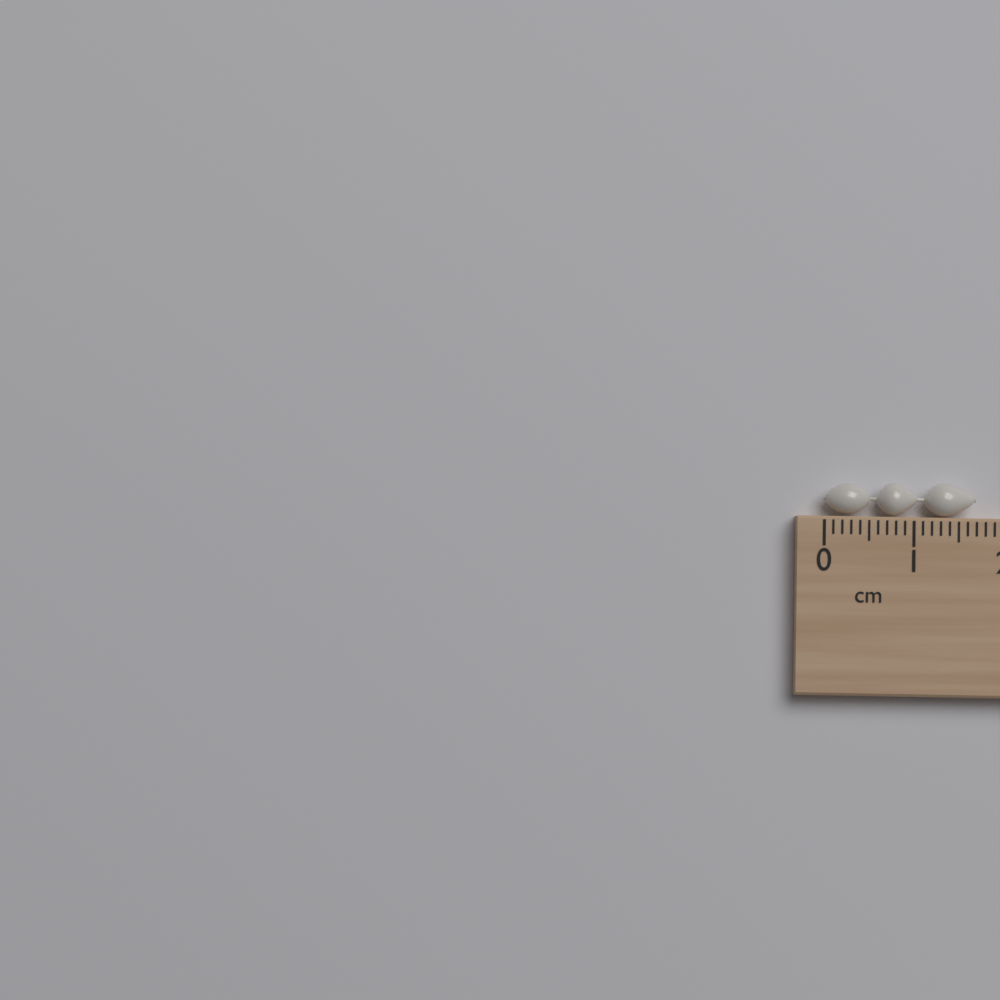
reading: 1.7 cm
